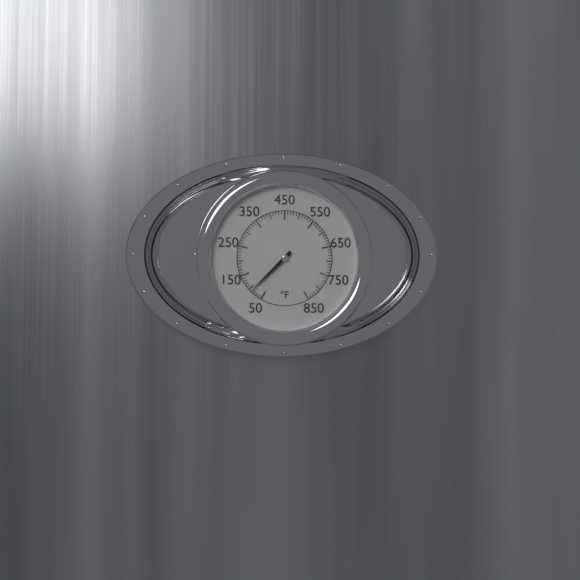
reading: 90 °F
